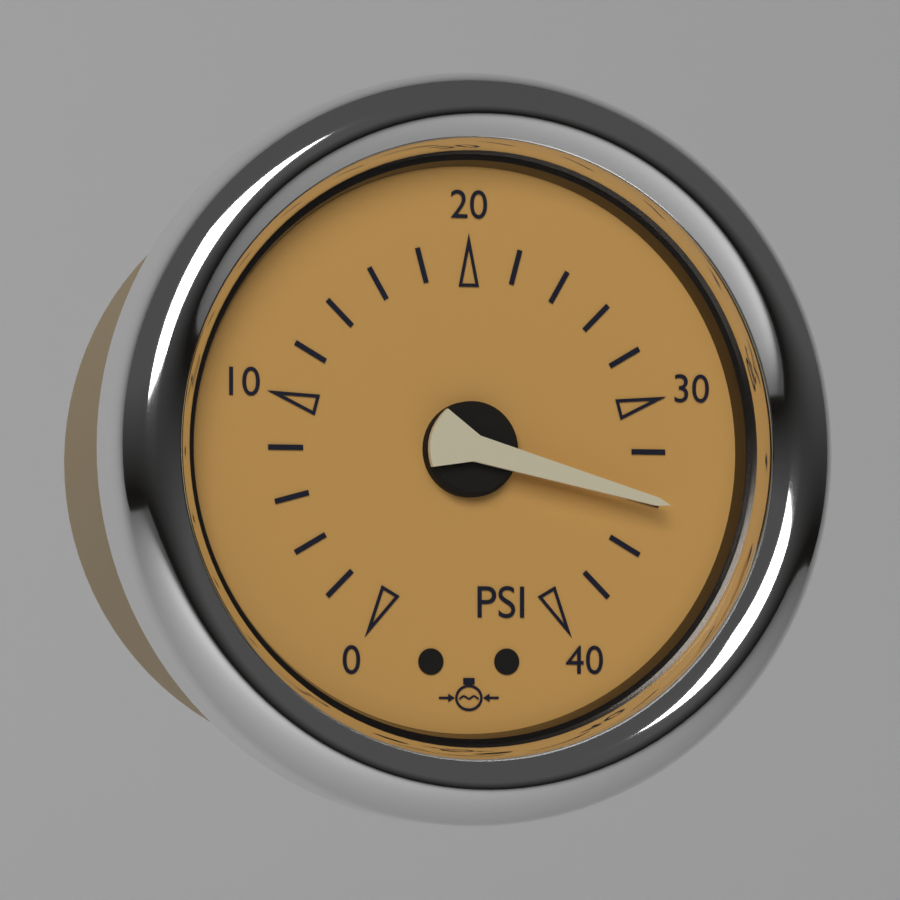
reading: 34 psi
